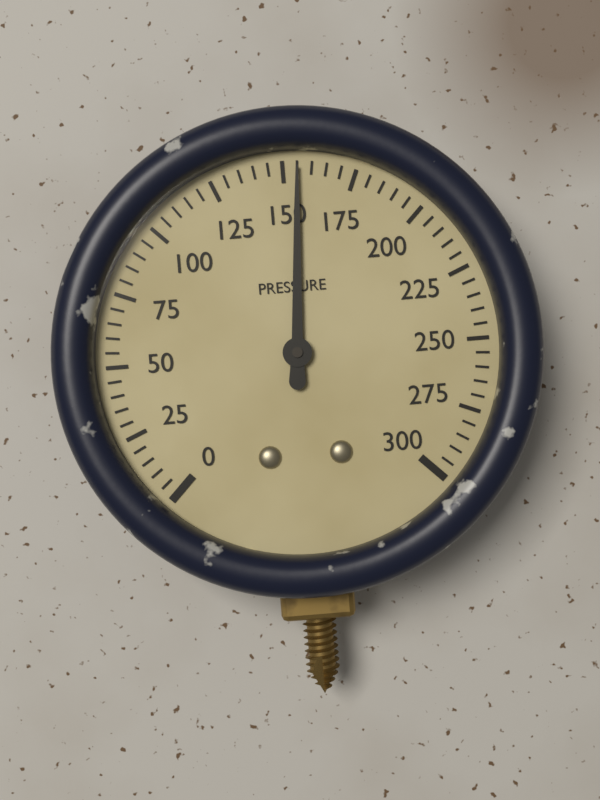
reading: 155 (no unit)
